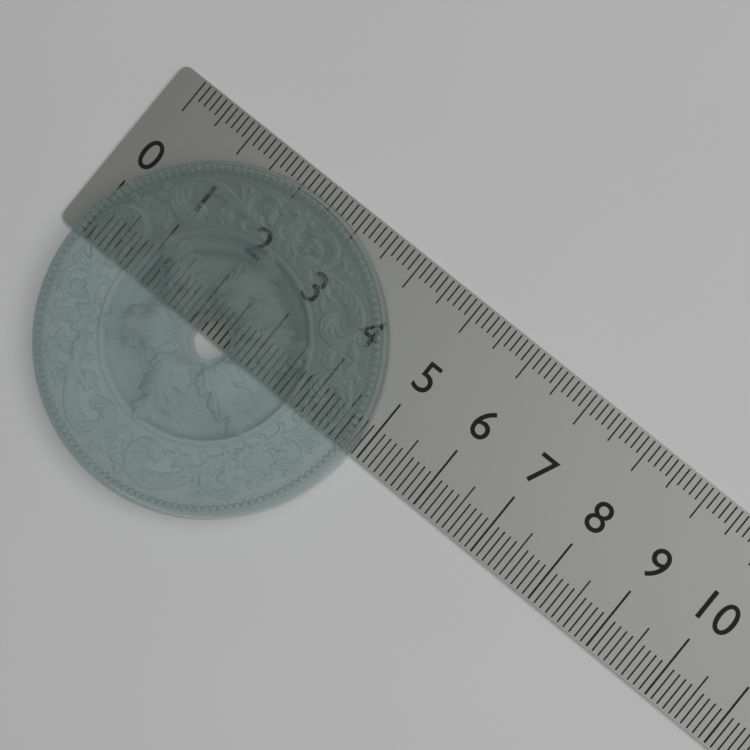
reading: 4.9 (no unit)
